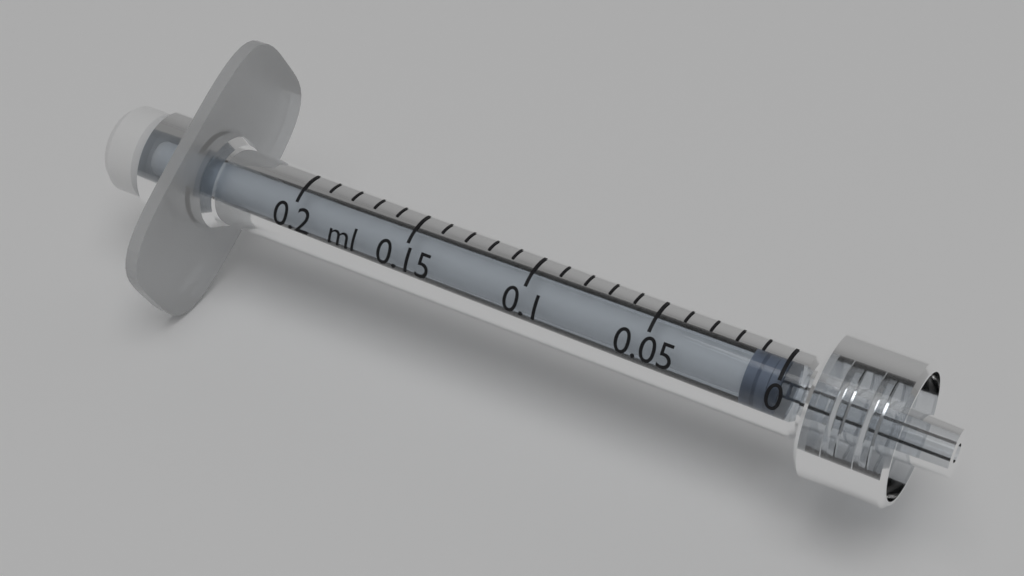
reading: 0.00 ml
